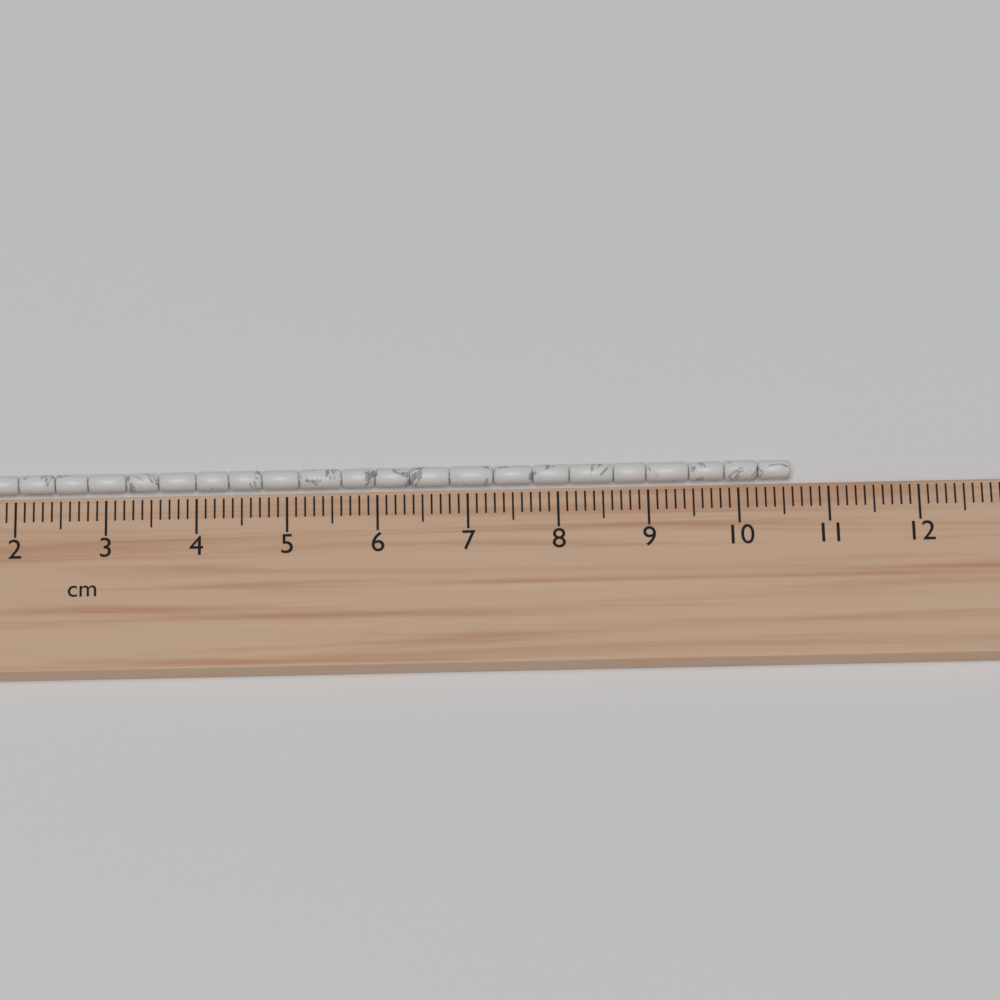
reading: 10.6 cm
